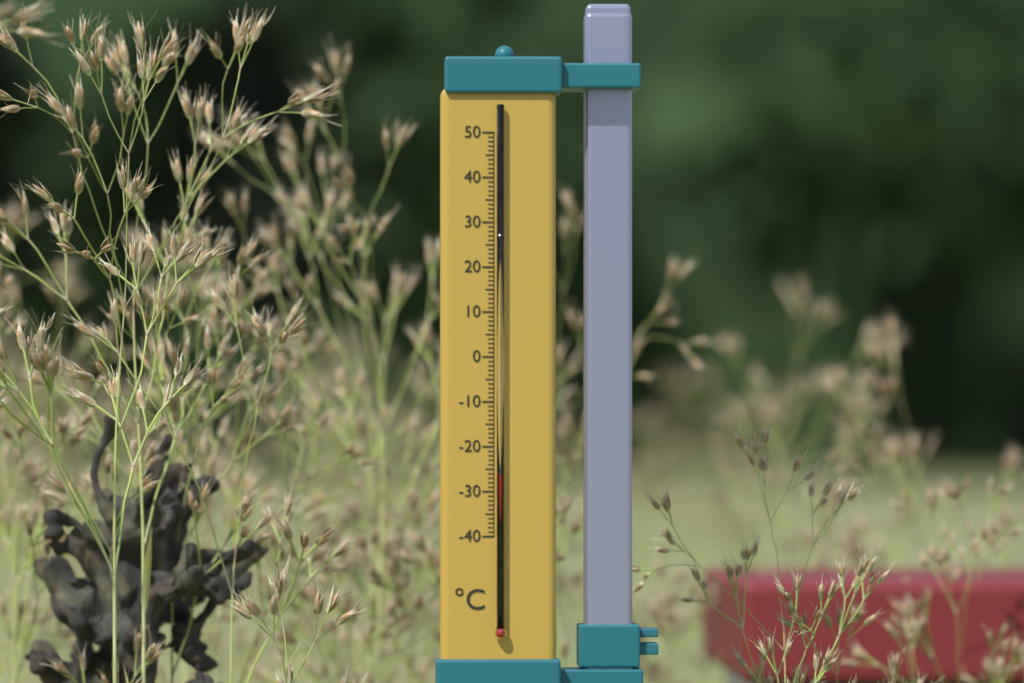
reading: -26 °C
